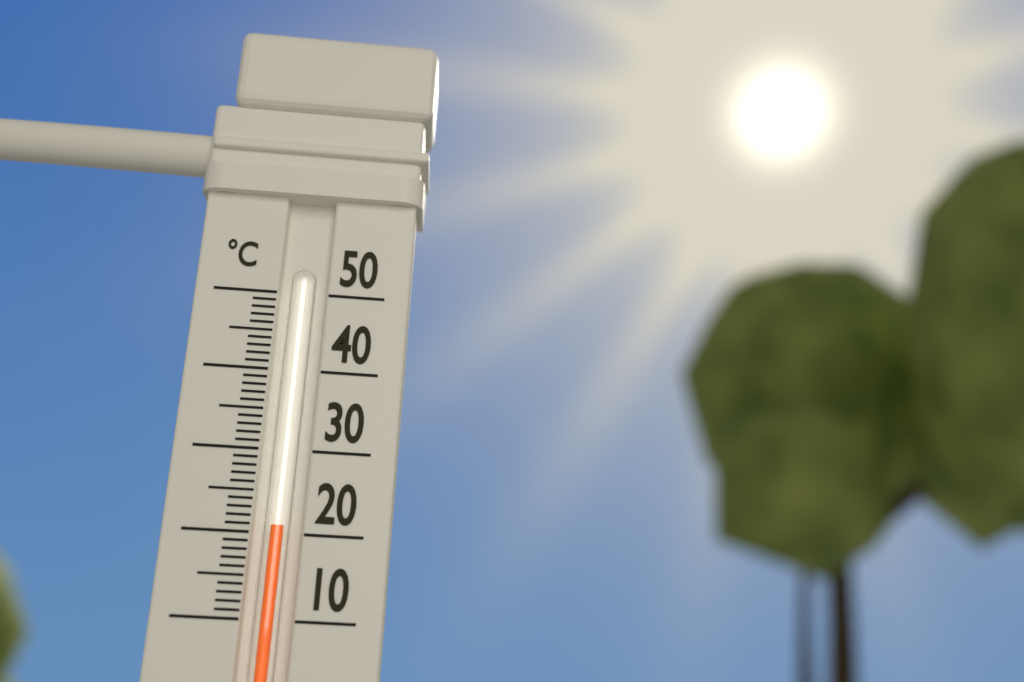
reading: 21 °C
